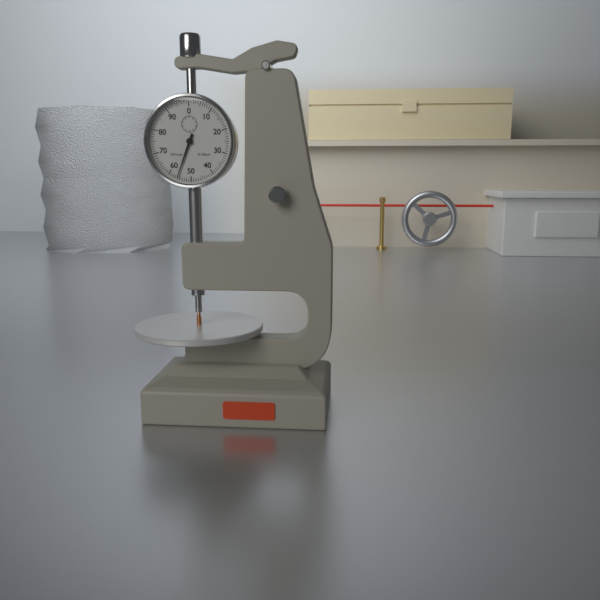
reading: 0.56 mm
